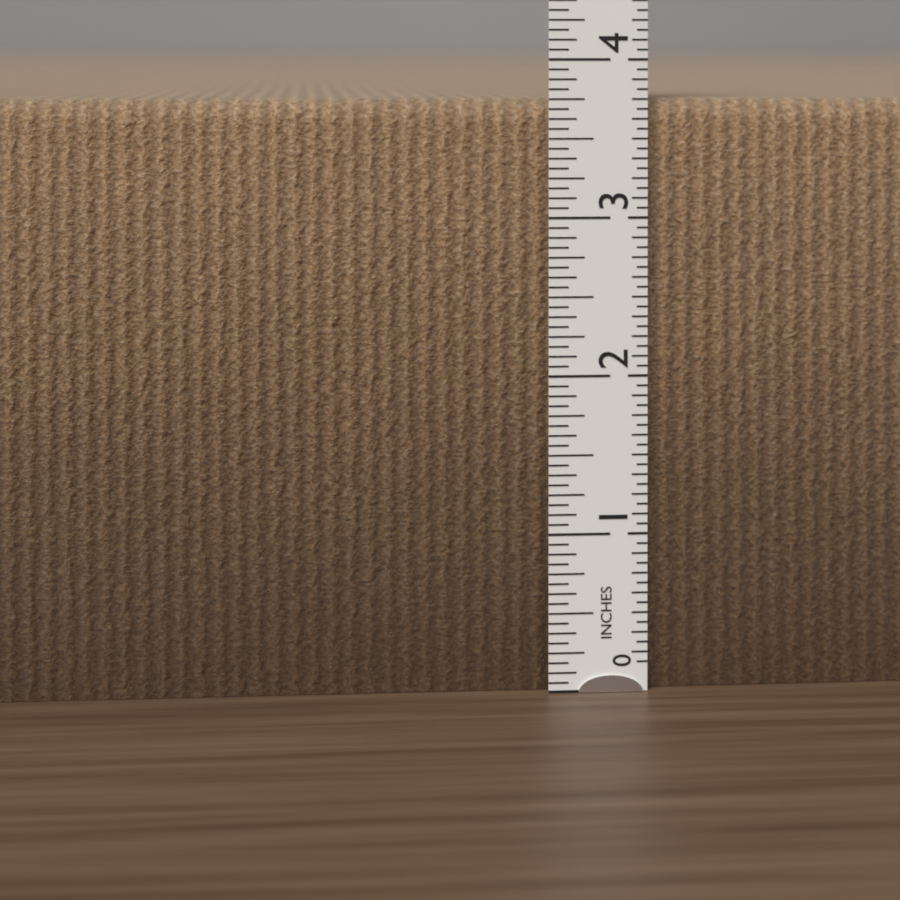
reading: 3.7500 in
